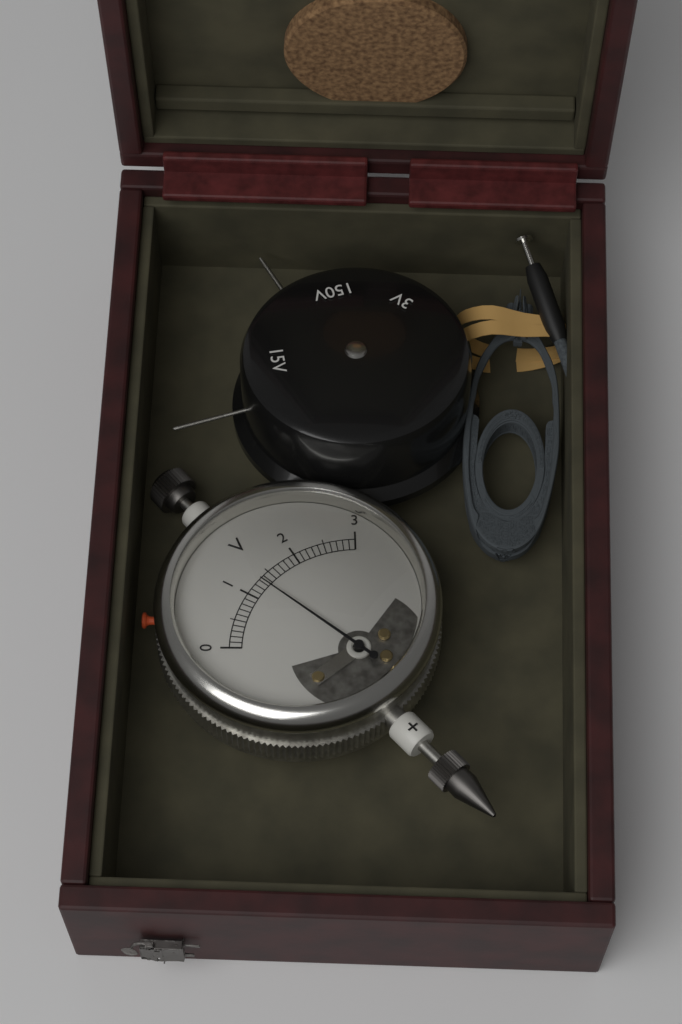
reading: 1.3 V
